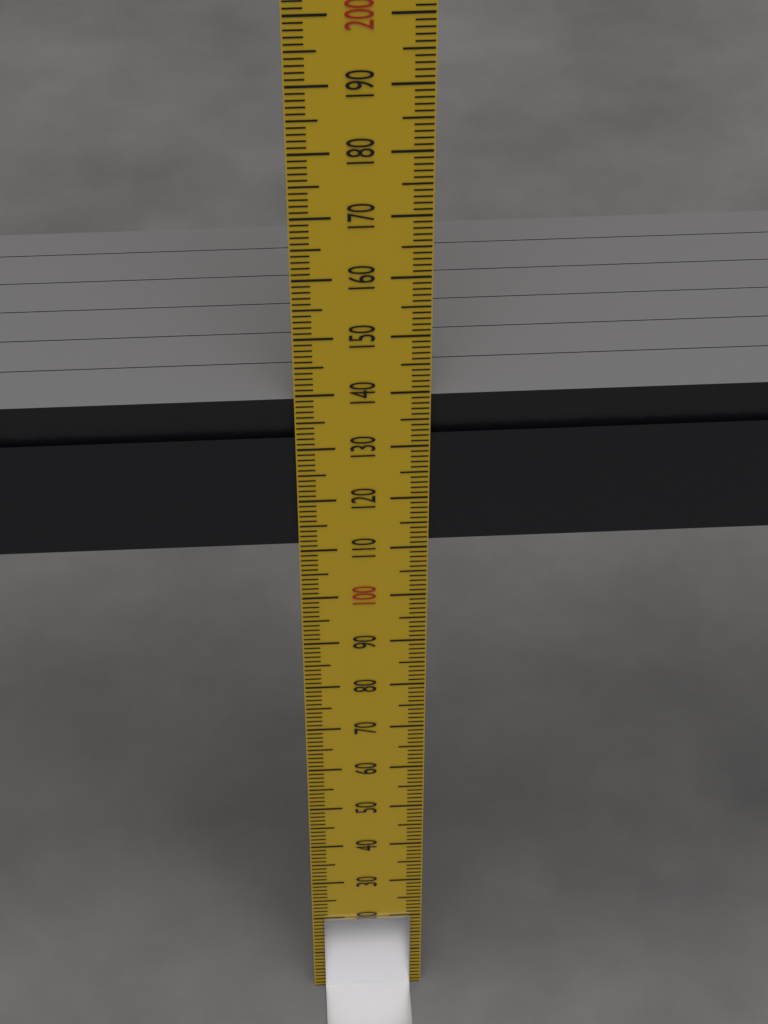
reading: 139 mm
